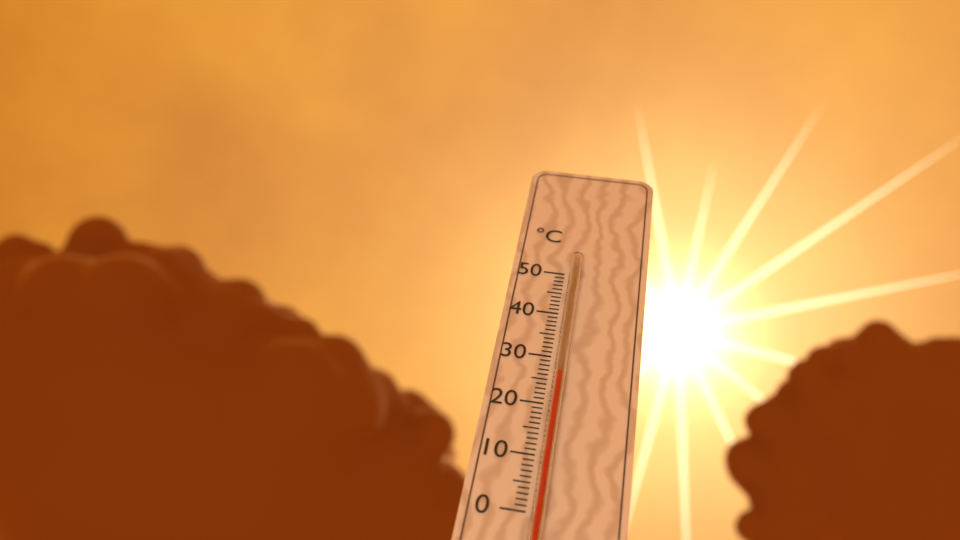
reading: 26 °C
